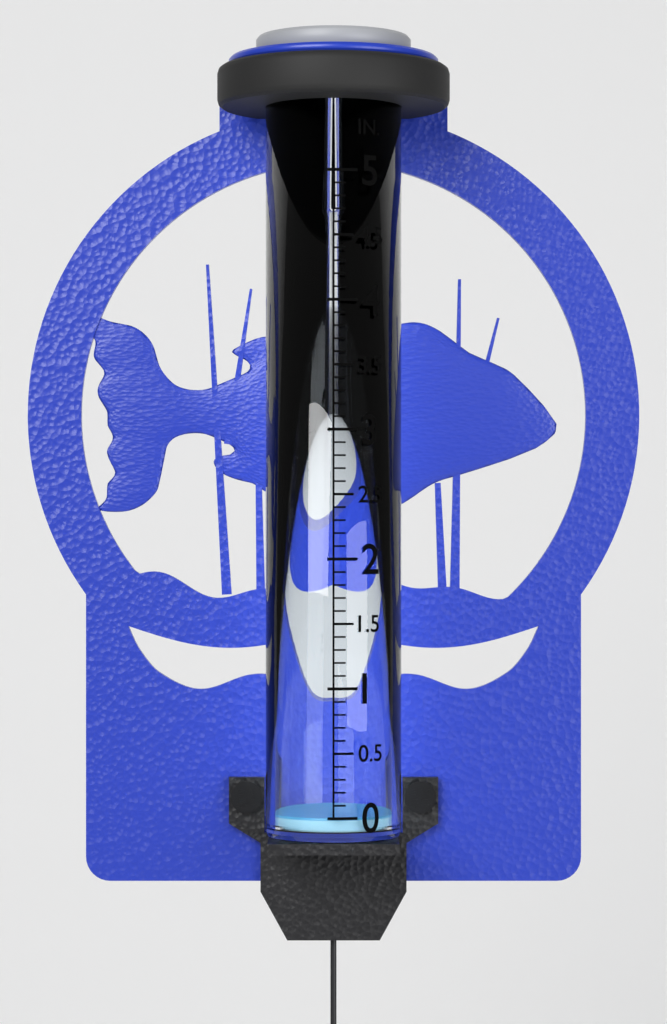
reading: 0.0 in
